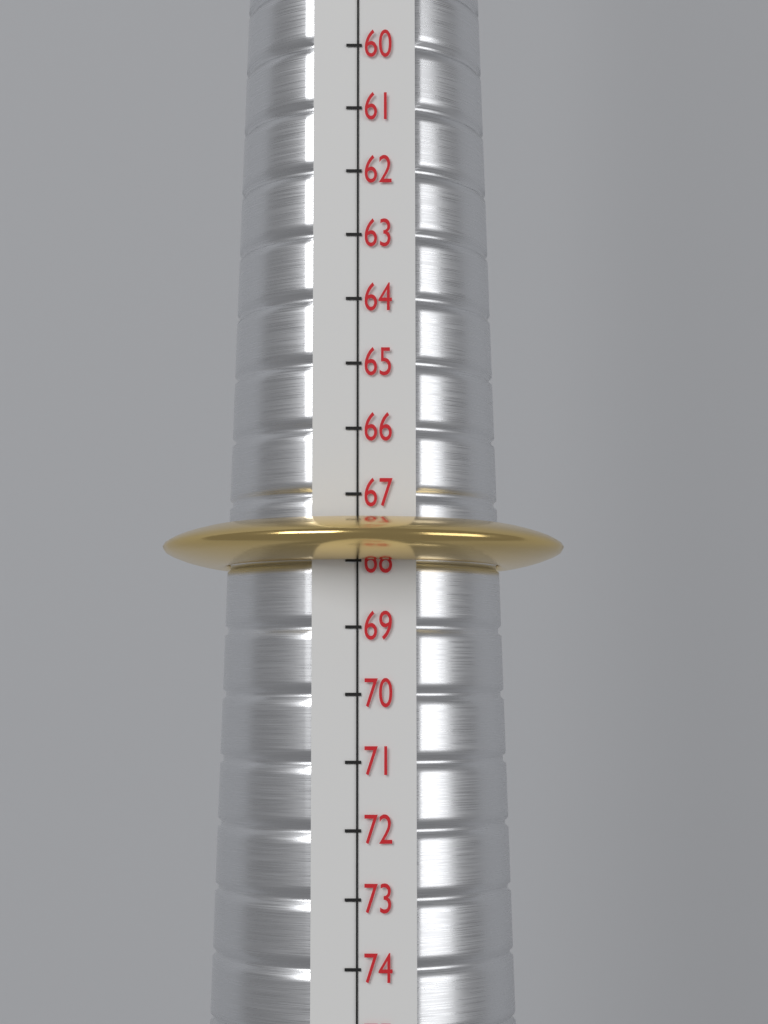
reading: 68 (no unit)
